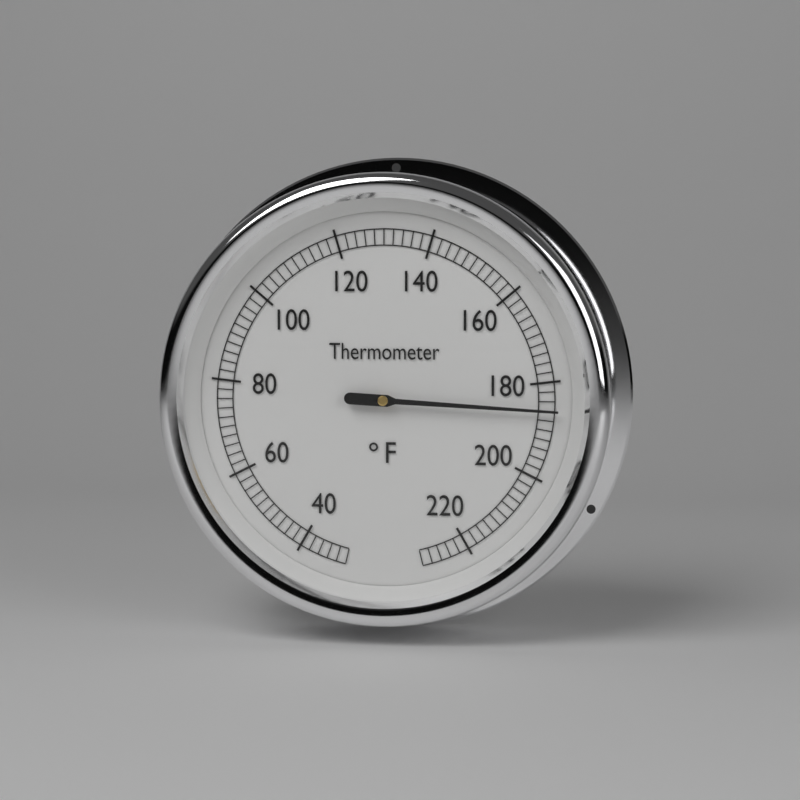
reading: 186 °F
